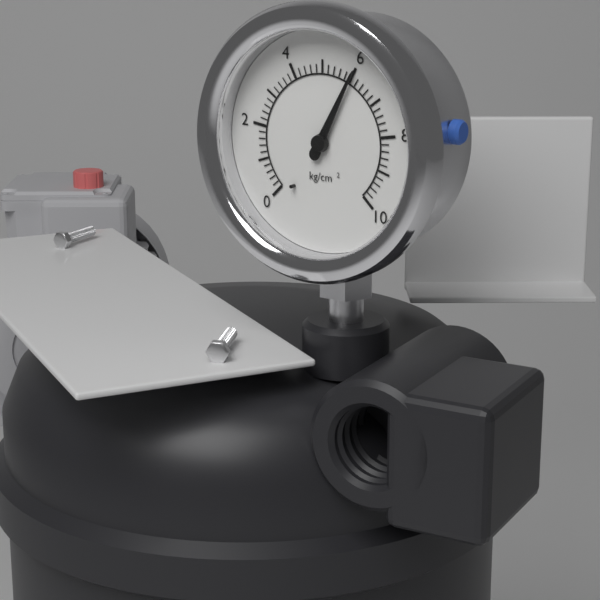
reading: 6.0 kg/cm²
